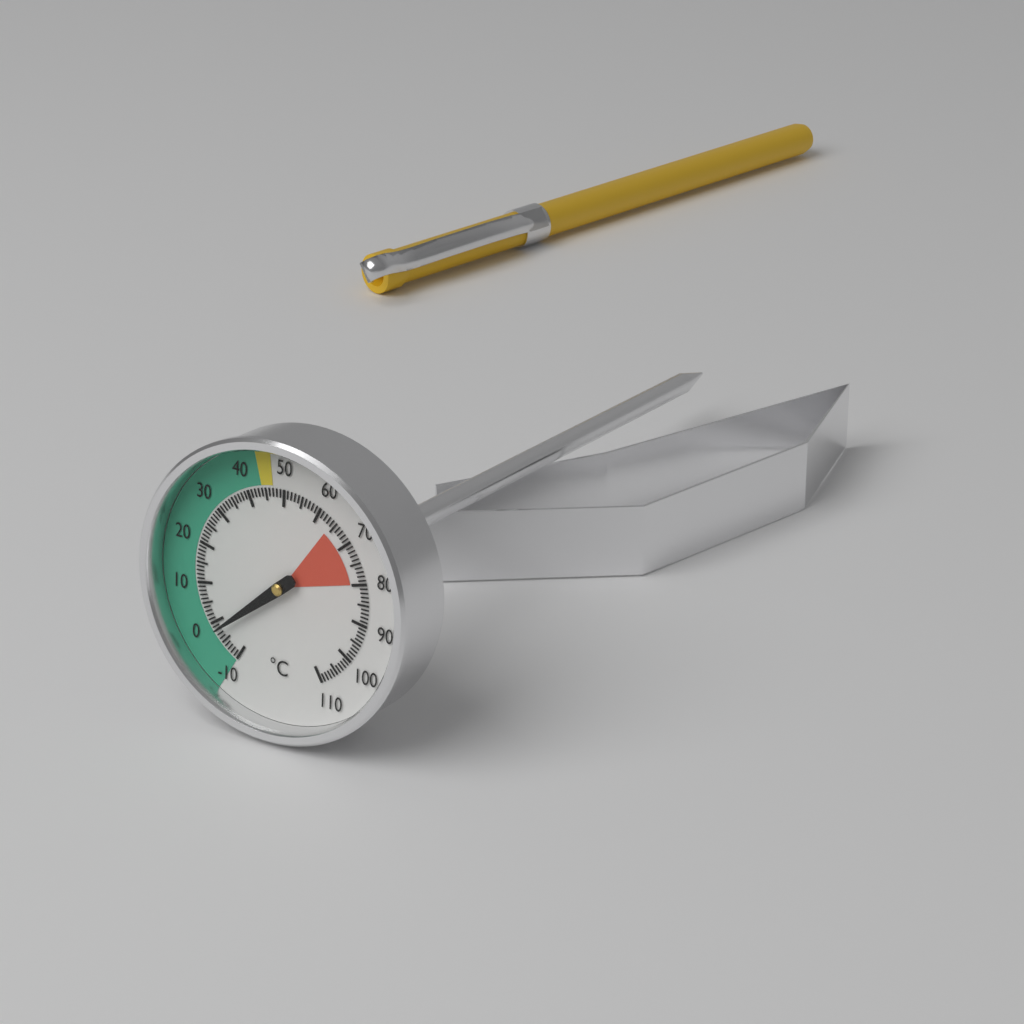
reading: -2 °C
